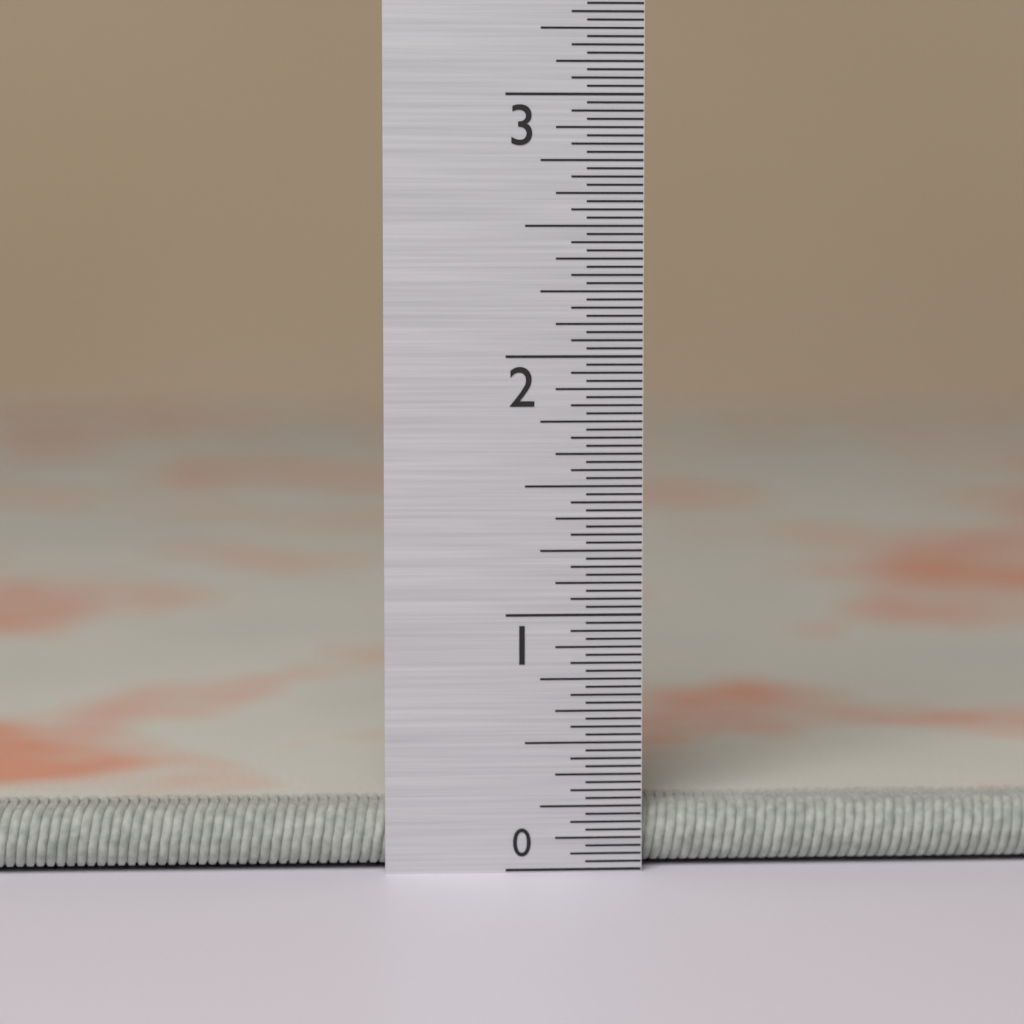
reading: 0.25000 in
